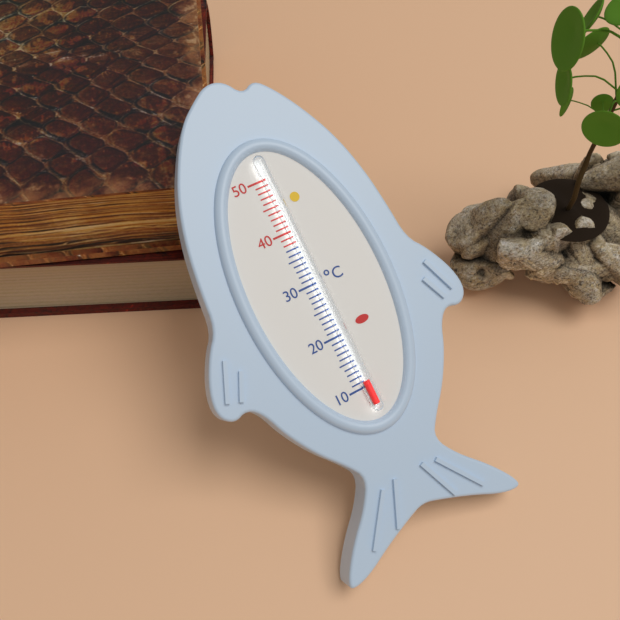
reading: 11 °C
